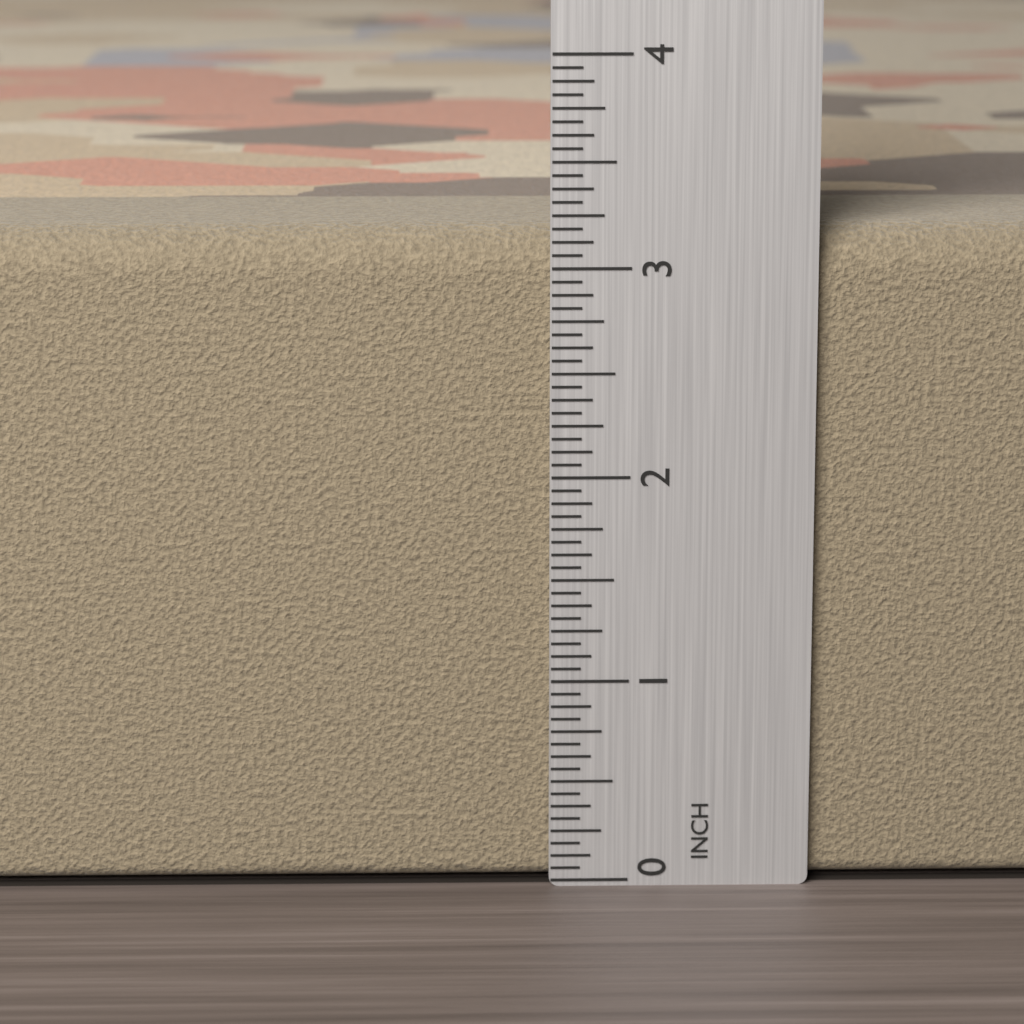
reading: 3.1875 in
